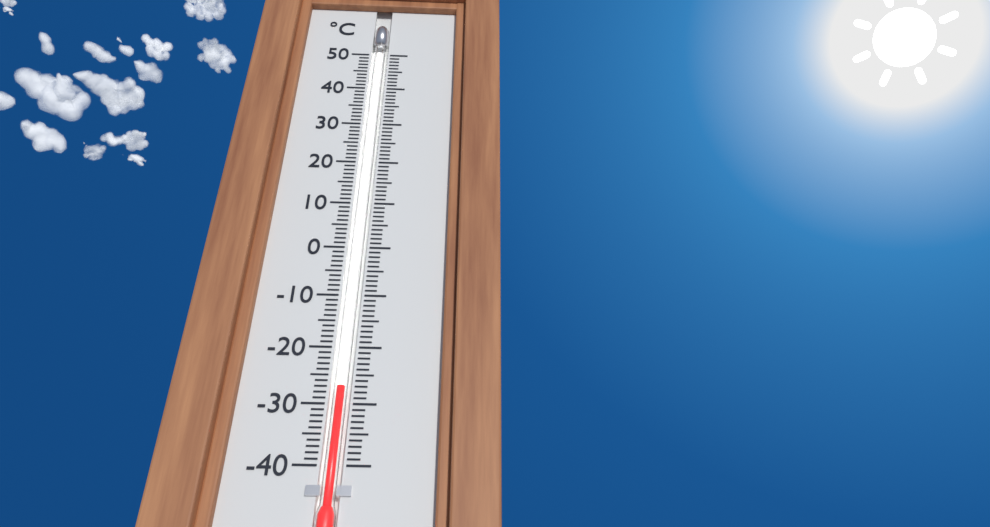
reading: -27 °C
